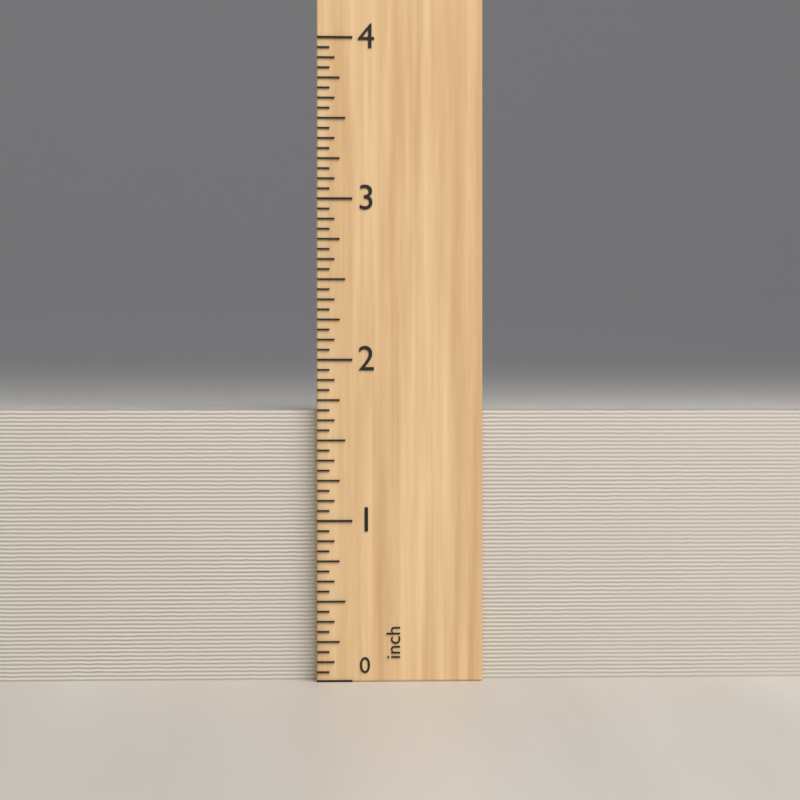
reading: 1.6875 inch
